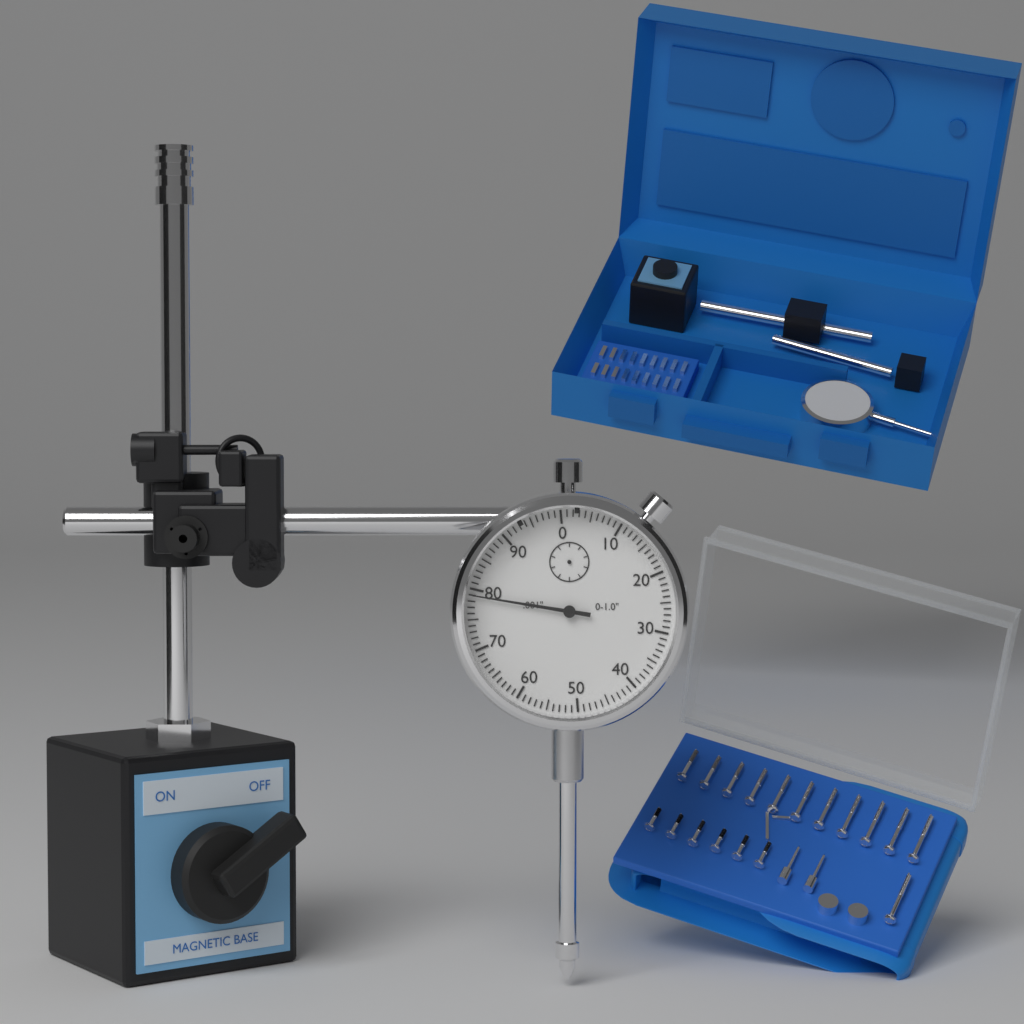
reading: 0.079 in
